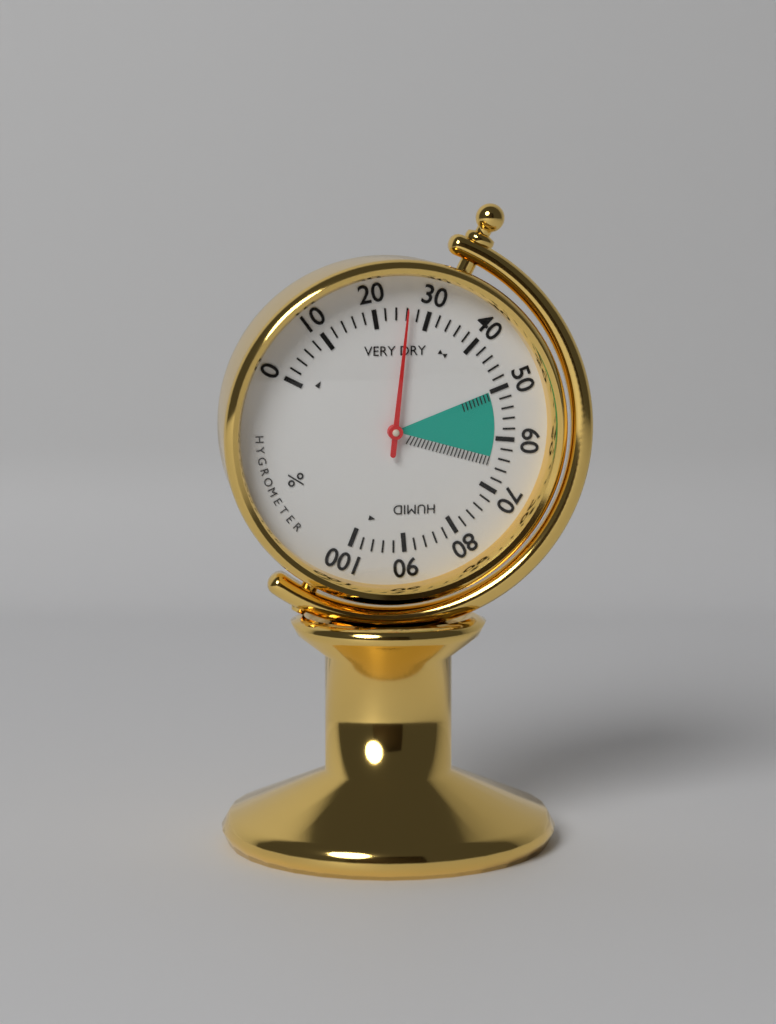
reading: 26 %
